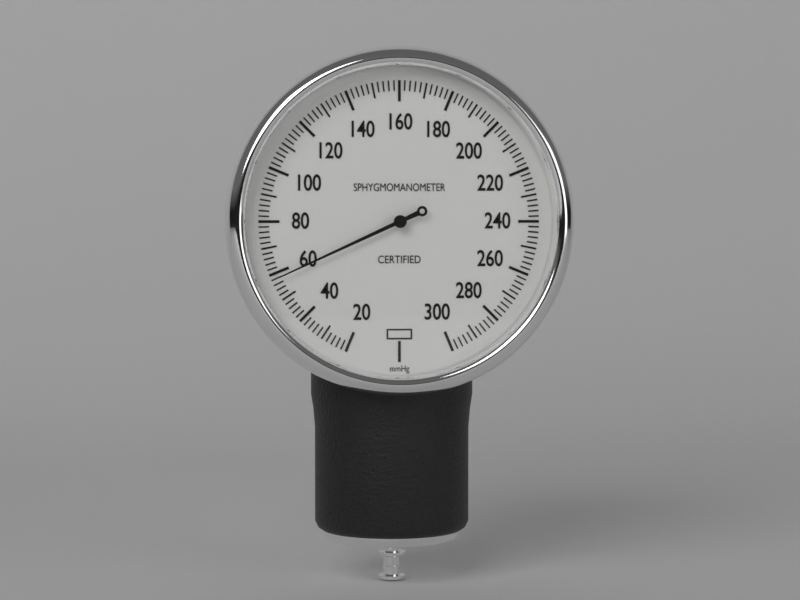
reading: 58 mmHg
